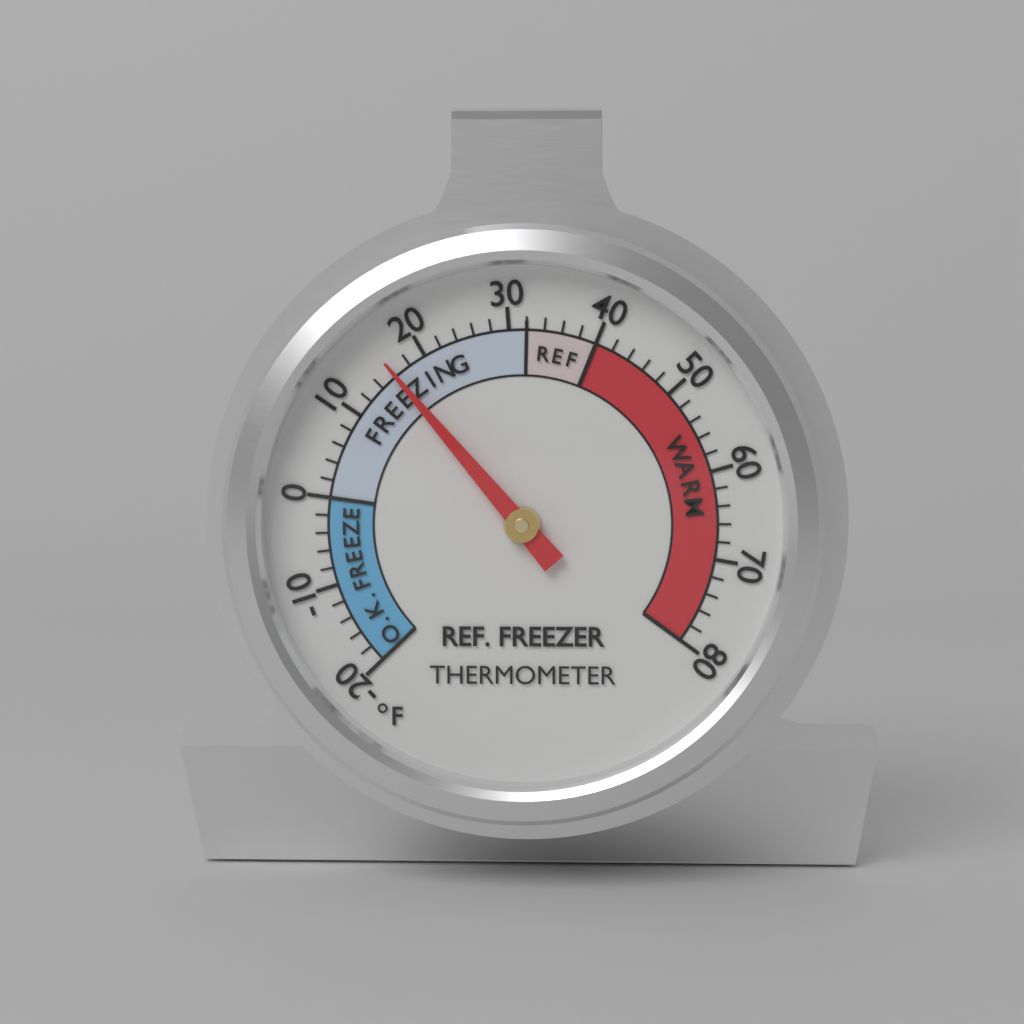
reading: 16 °F
